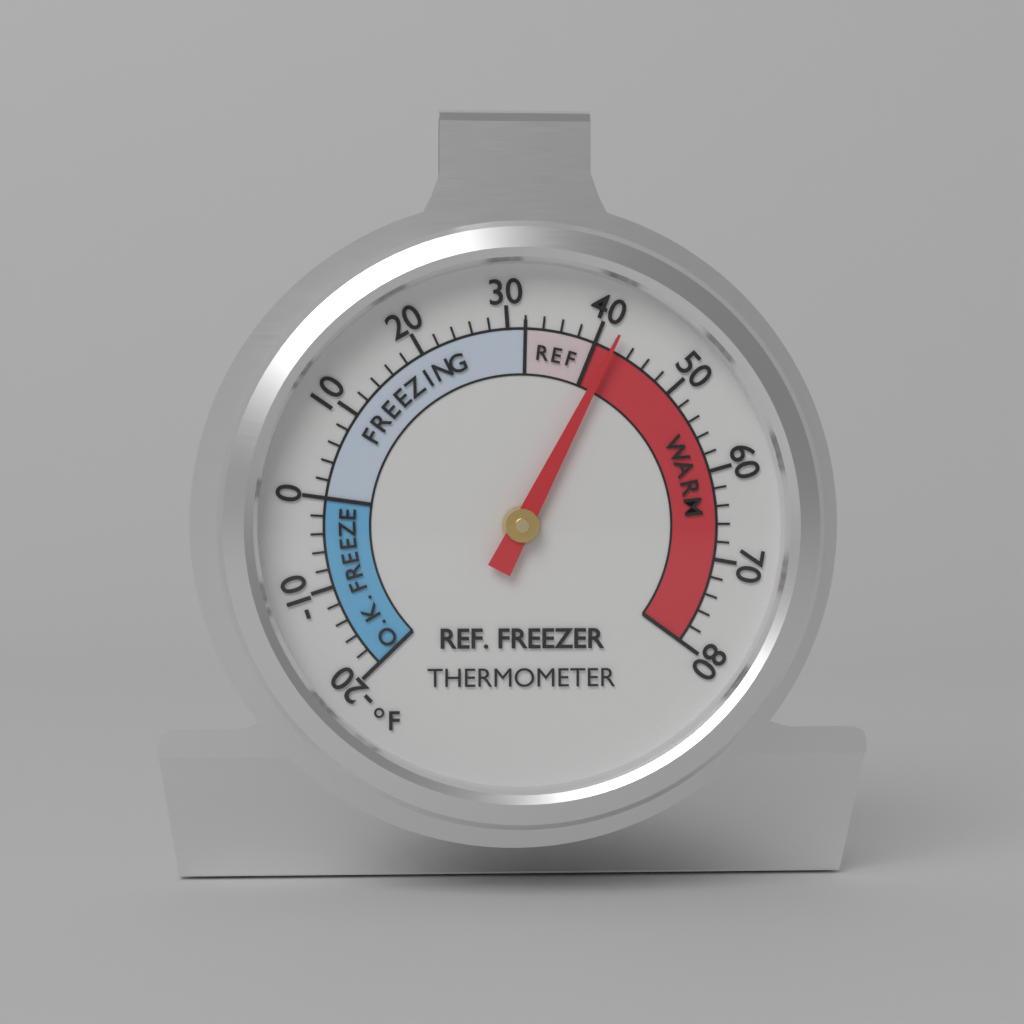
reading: 42 °F
